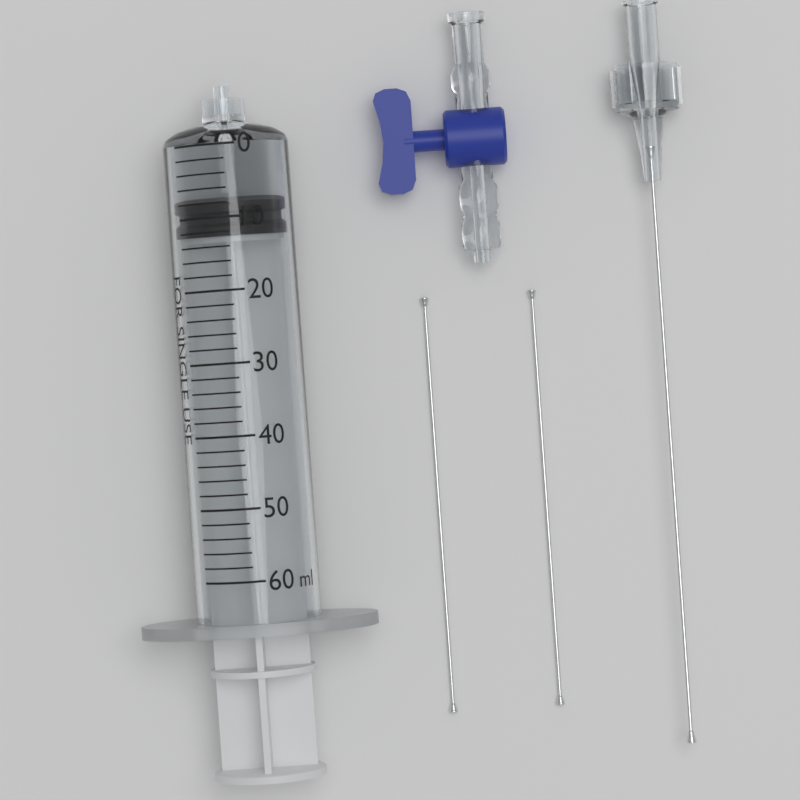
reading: 8 ml
